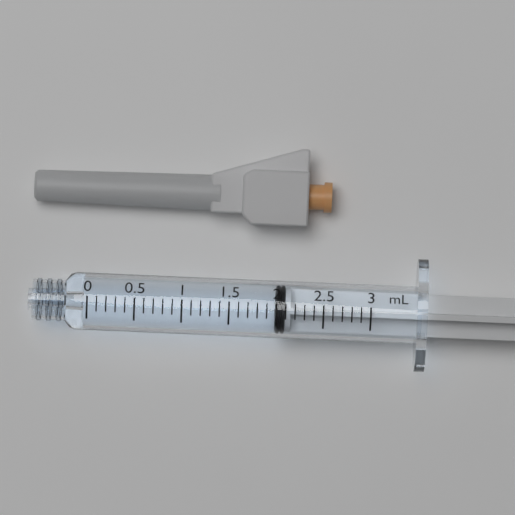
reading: 2.0 ml
